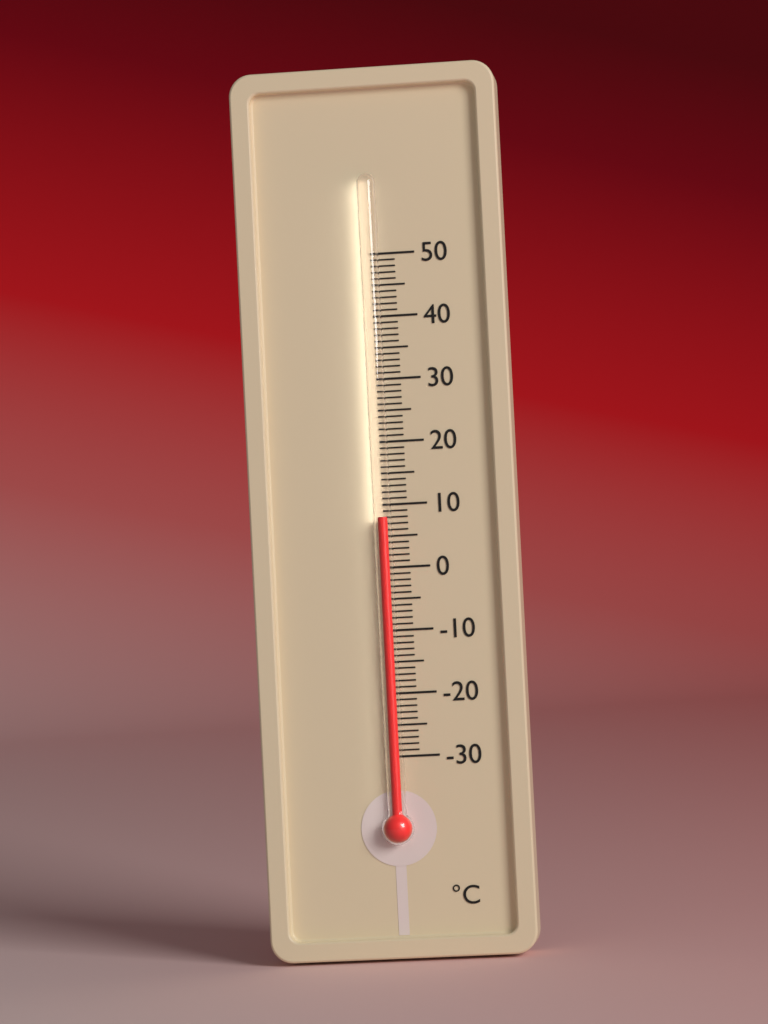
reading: 8 °C
